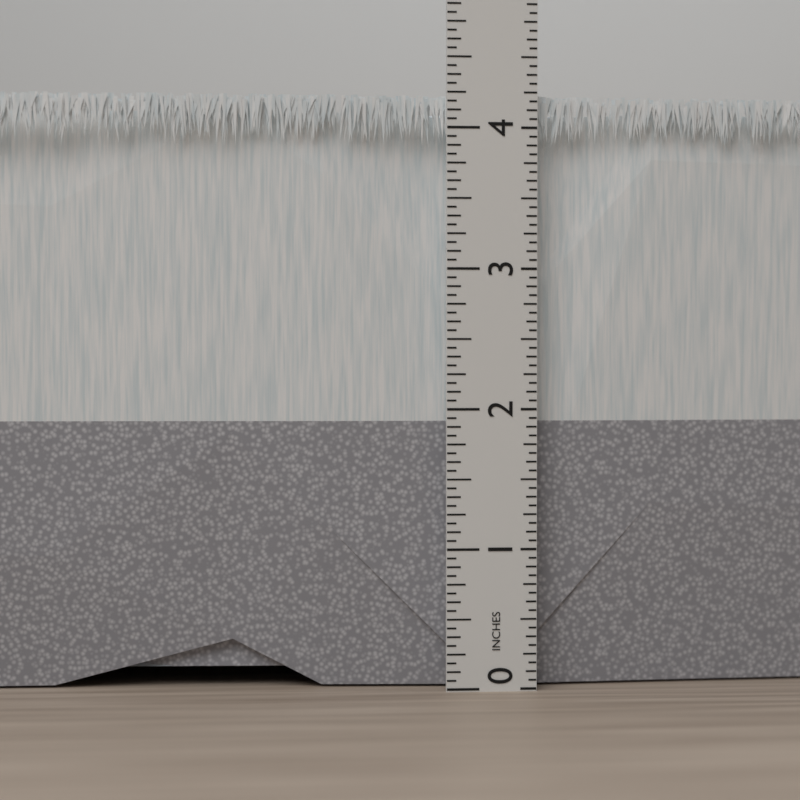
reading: 4.2500 in
